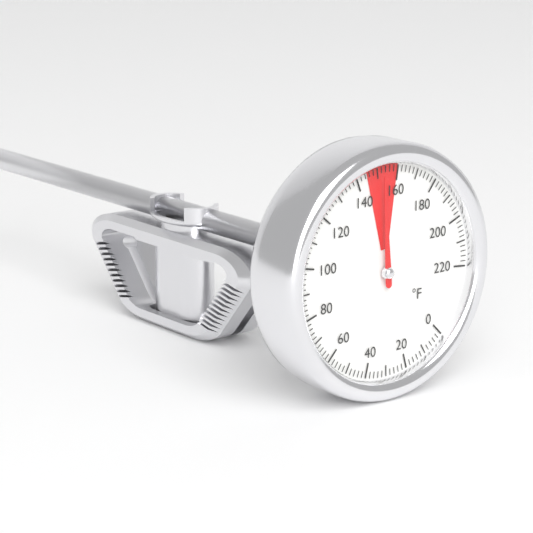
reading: 152 °F
